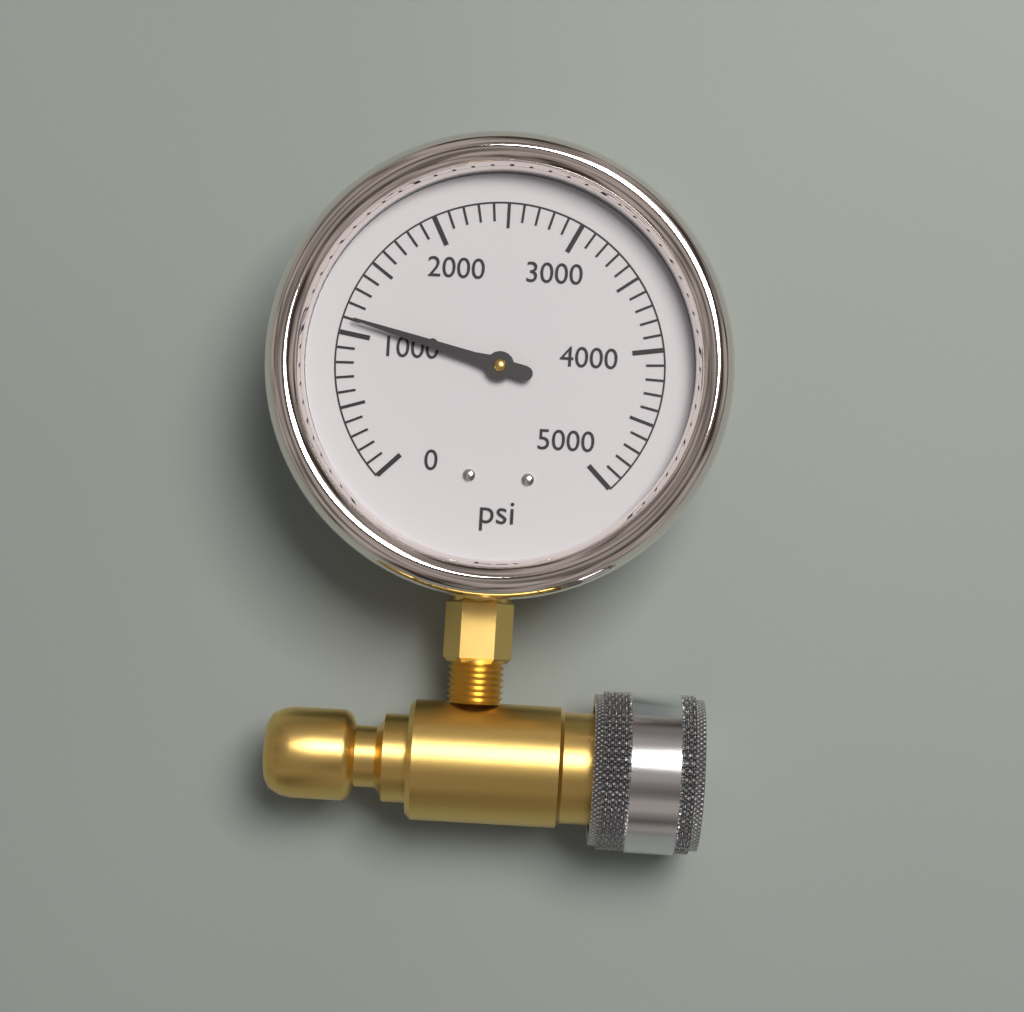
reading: 1100 psi
